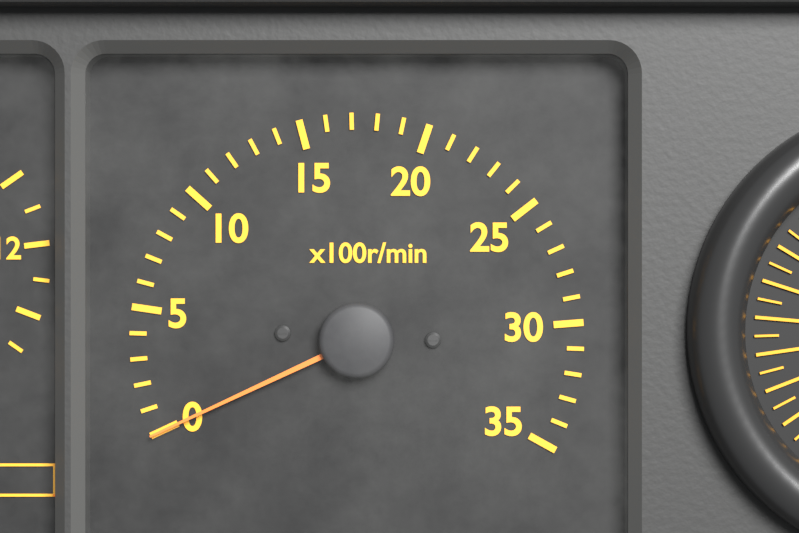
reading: 0 r/min
